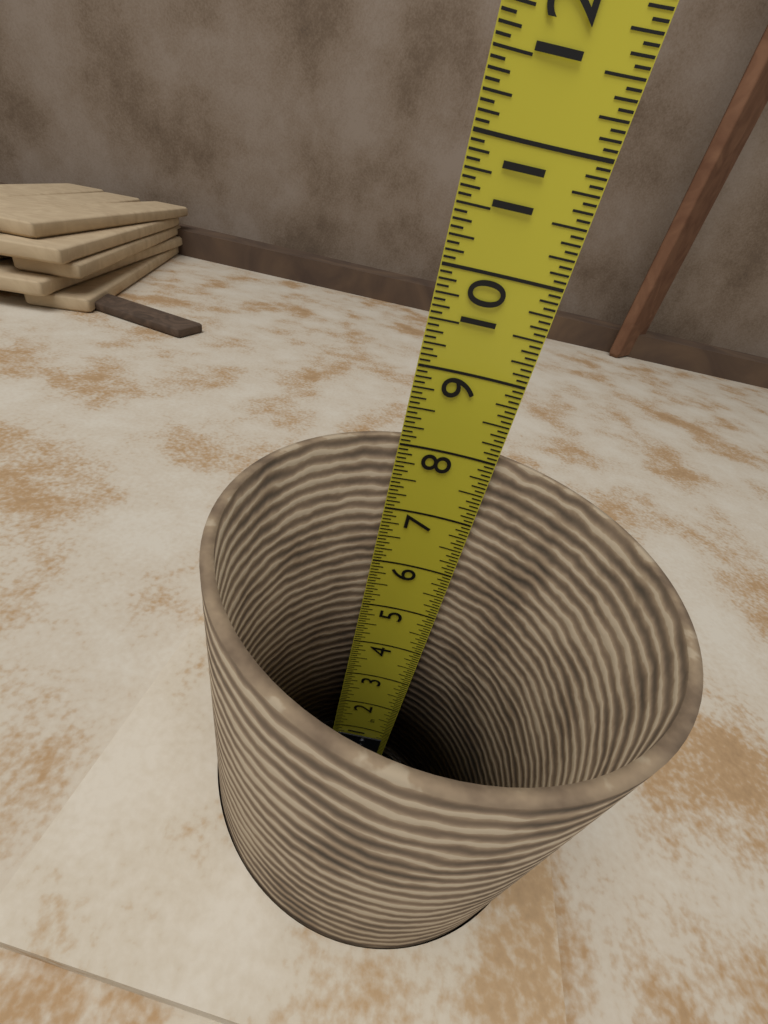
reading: 8.0625 in
